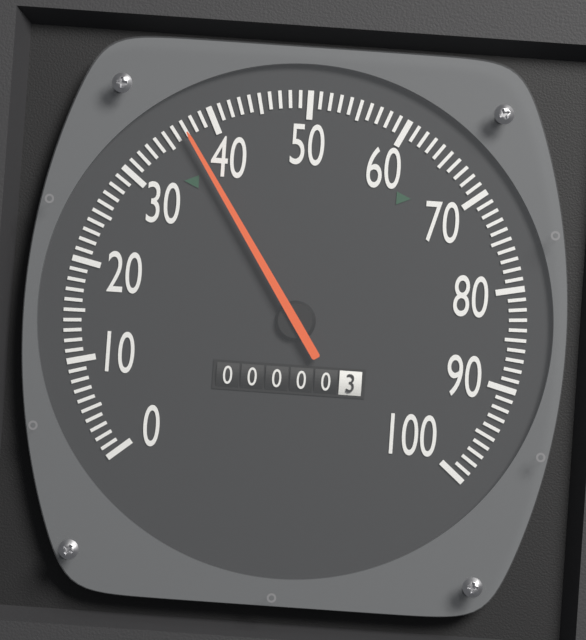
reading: 37 (no unit)
